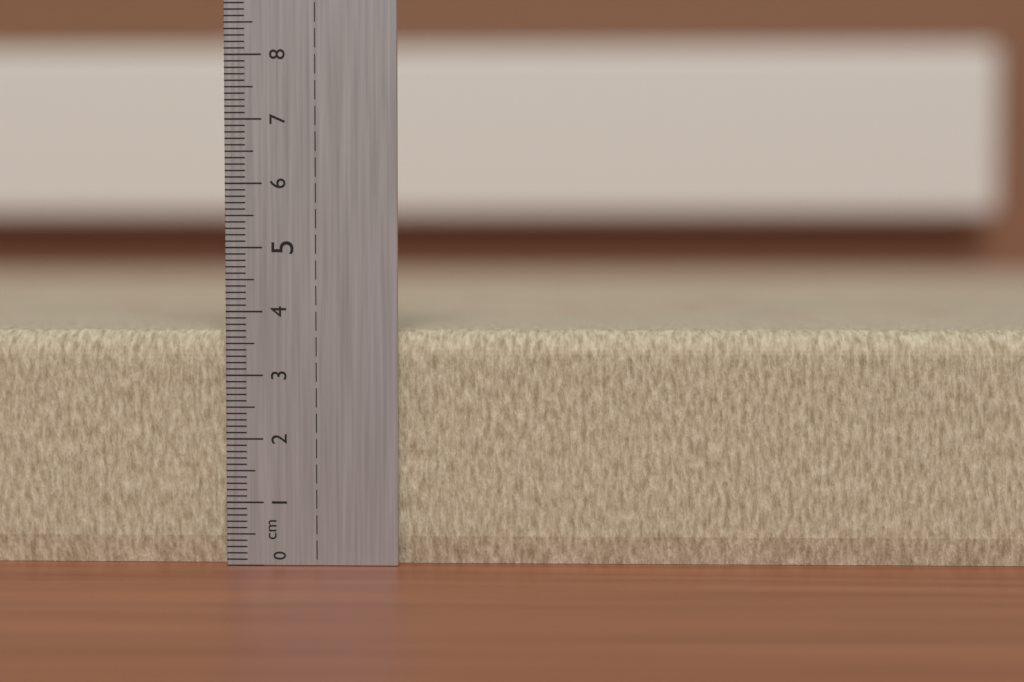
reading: 3.7 cm
